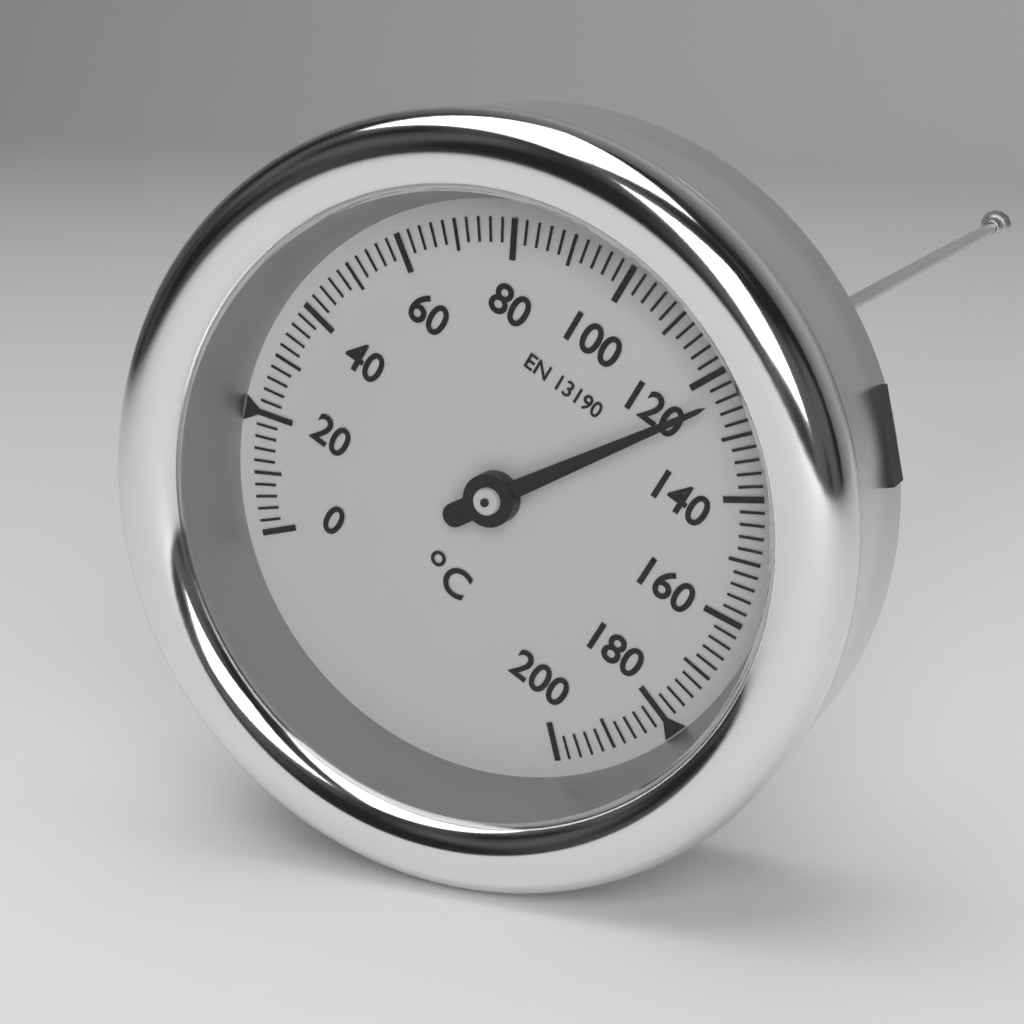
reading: 124 °C
